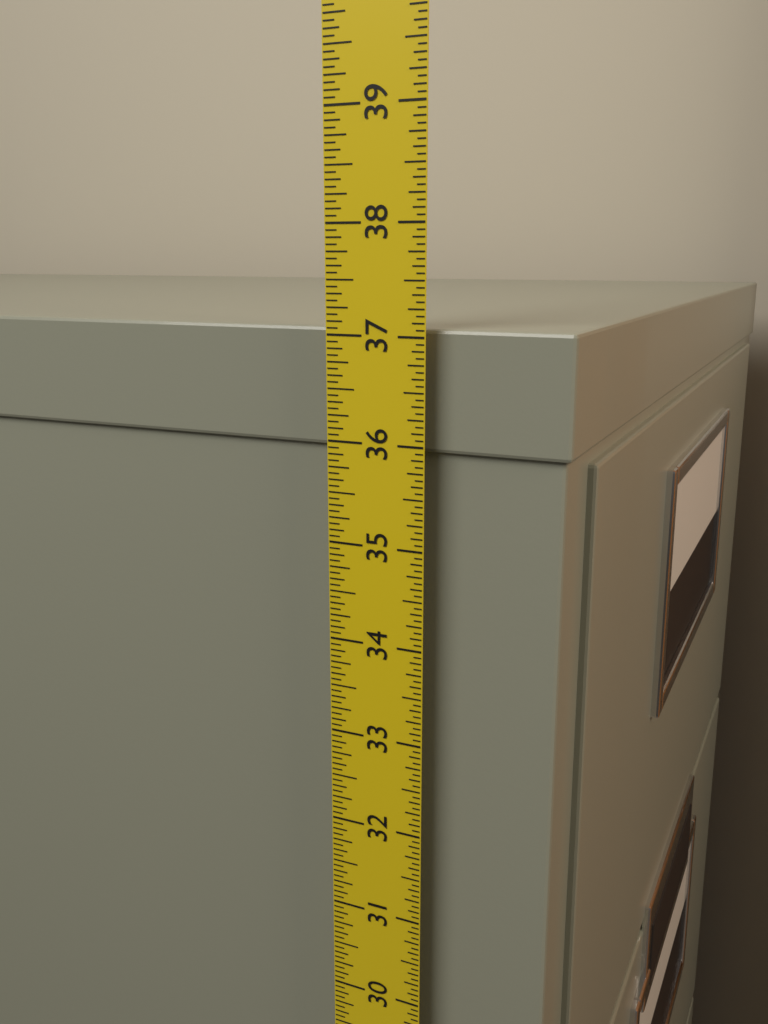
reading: 37.0625 in
